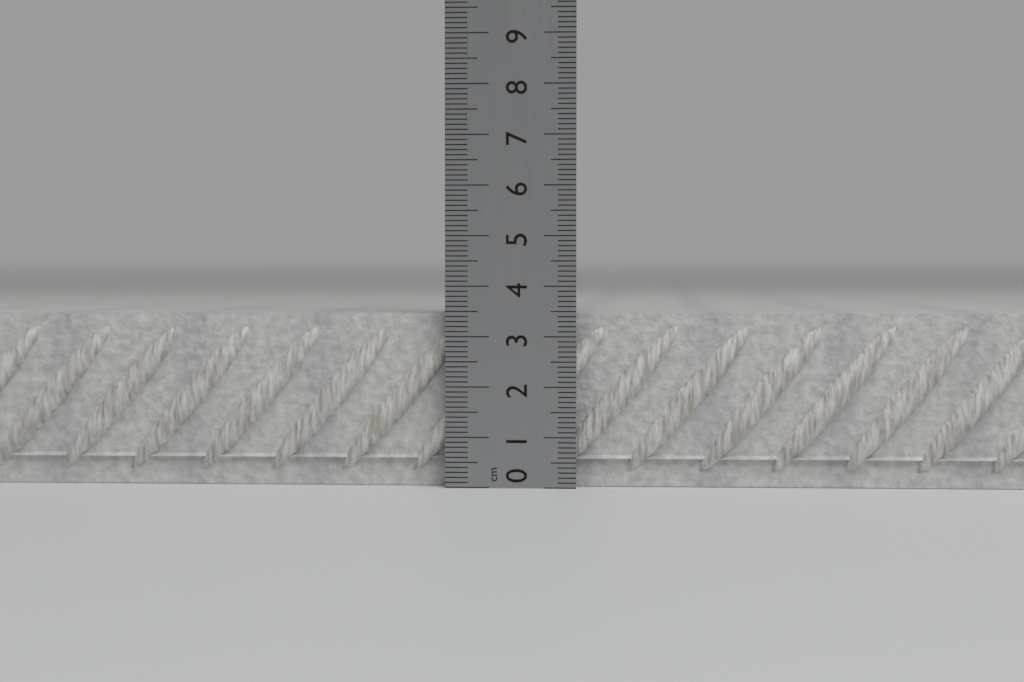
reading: 3.5 cm
